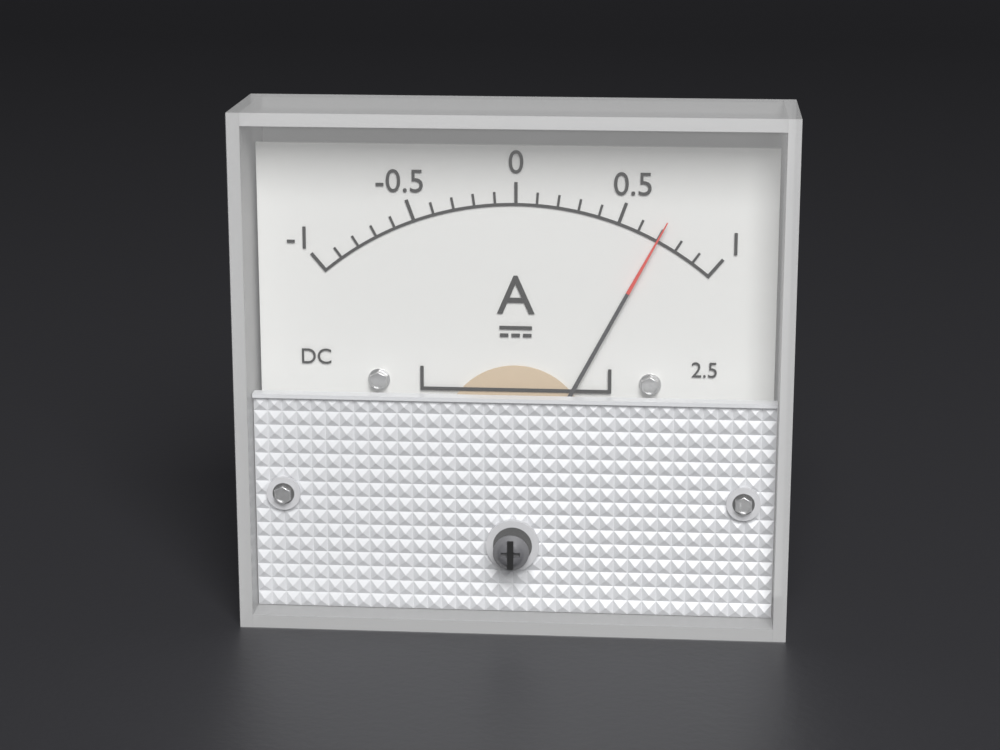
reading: 0.7 A
